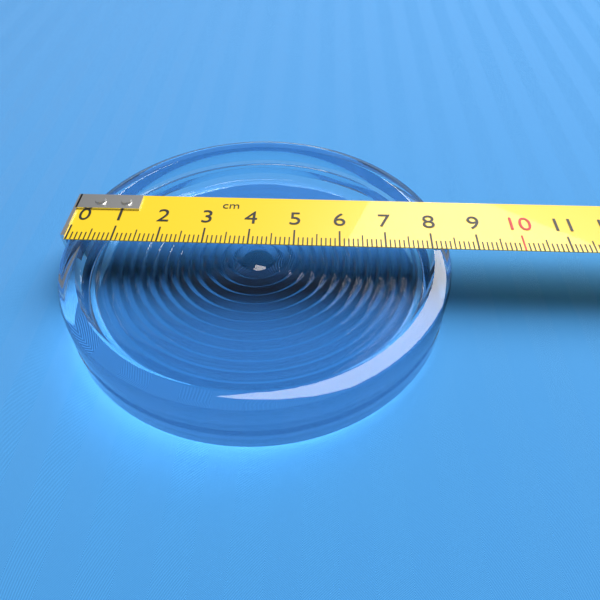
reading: 8.4 cm
